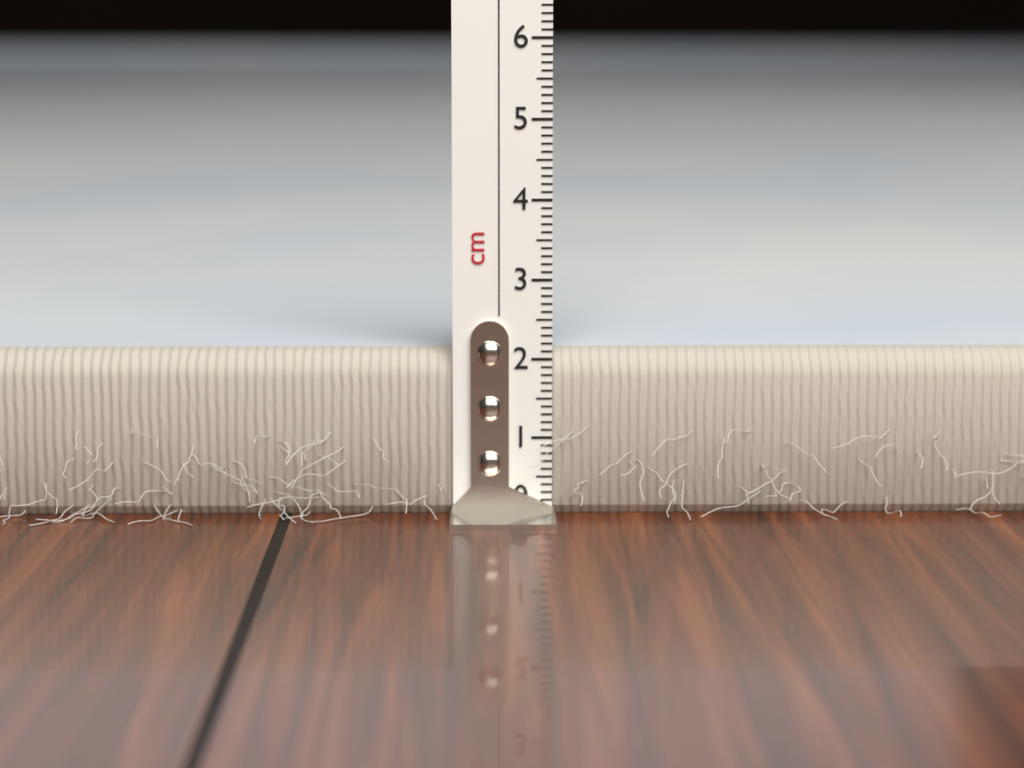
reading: 2.1 cm
